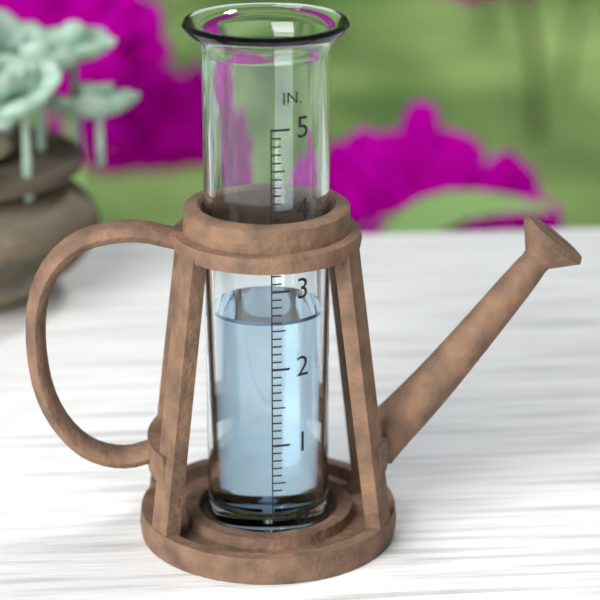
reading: 2.6 in
